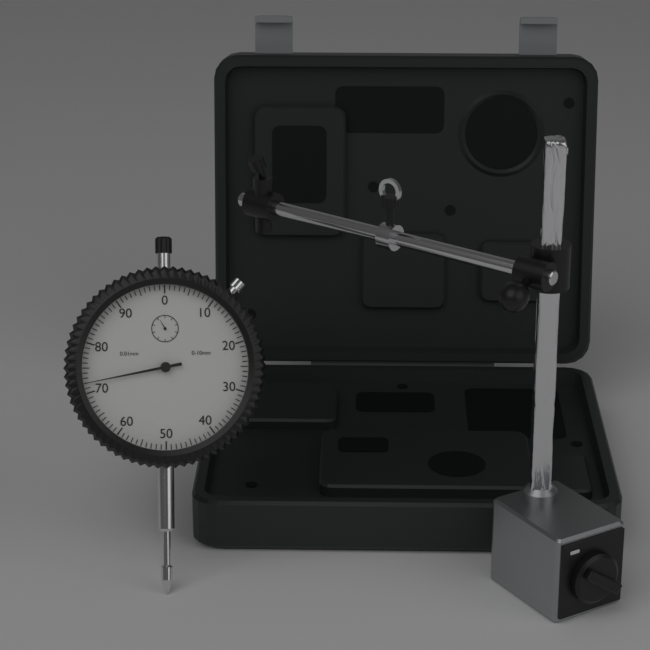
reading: 0.72 mm
